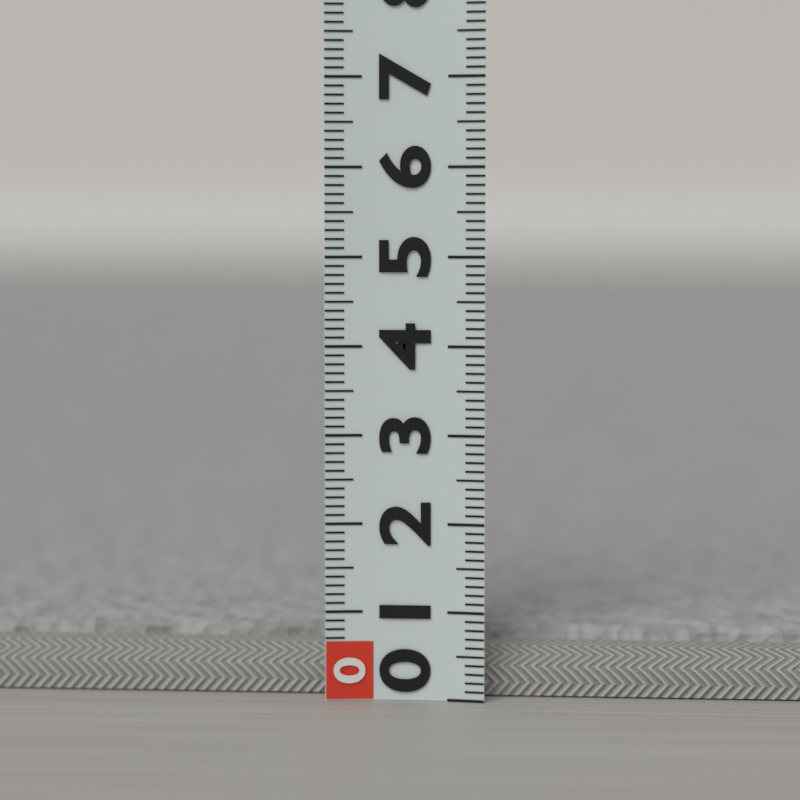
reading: 0.7 (no unit)
